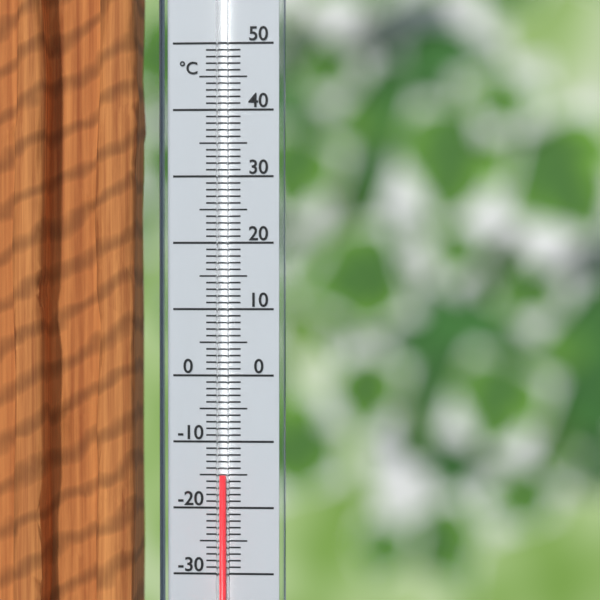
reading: -15 °C
